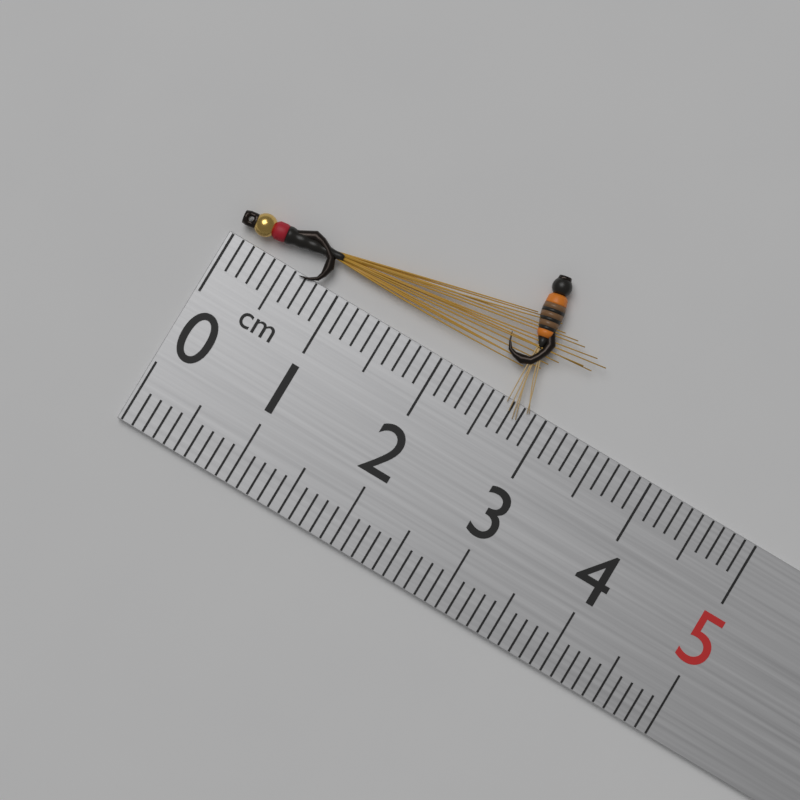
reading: 3.2 cm
